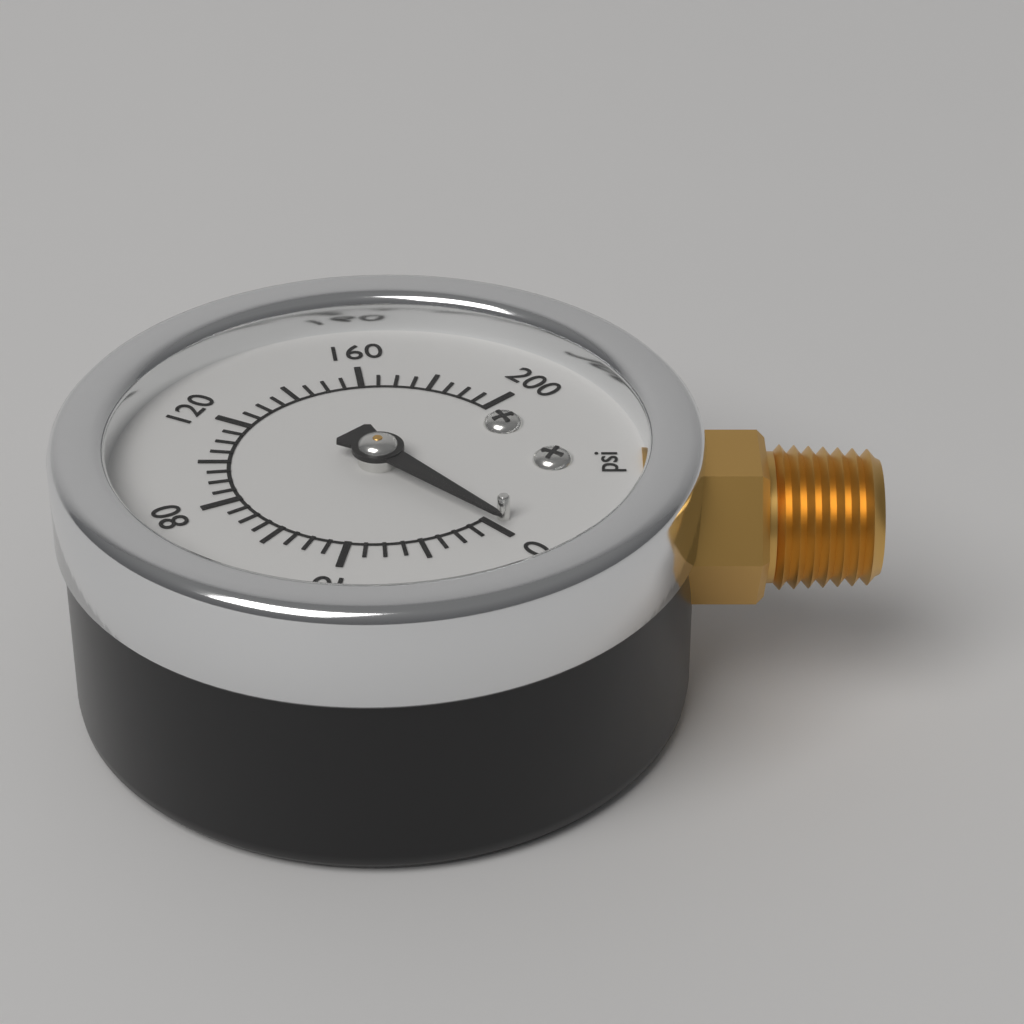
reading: 0 psi
